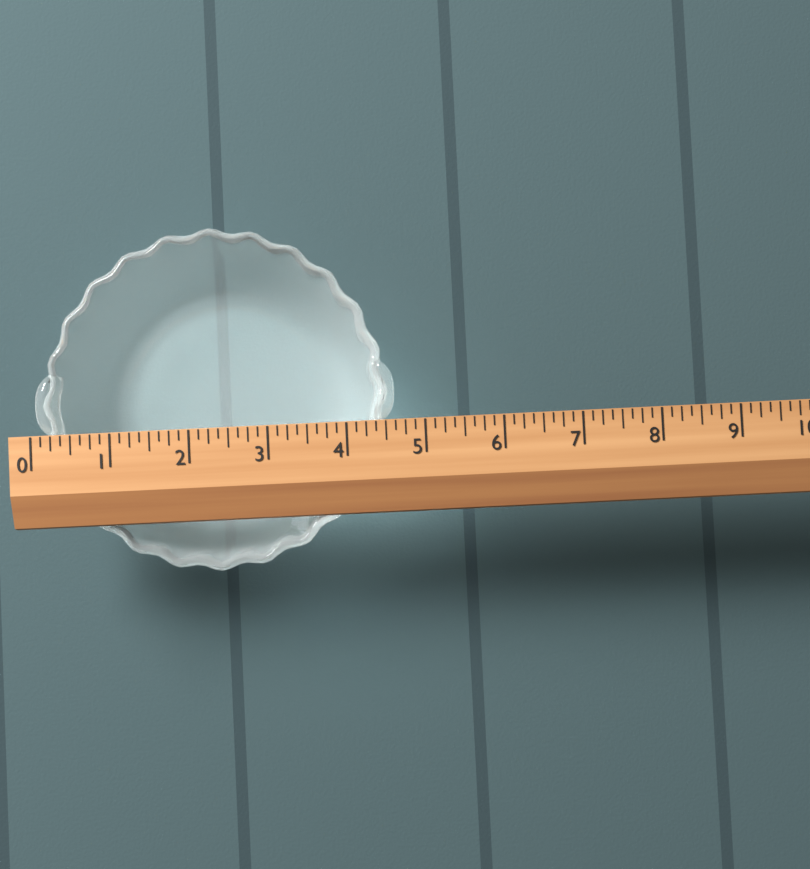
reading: 4.625 (no unit)
